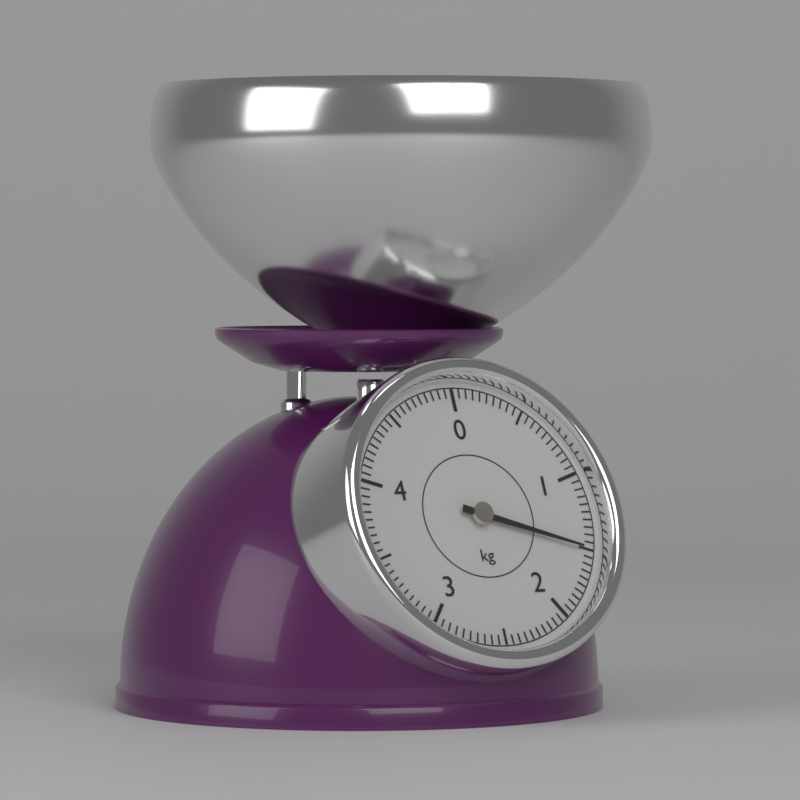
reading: 1.50 kg
